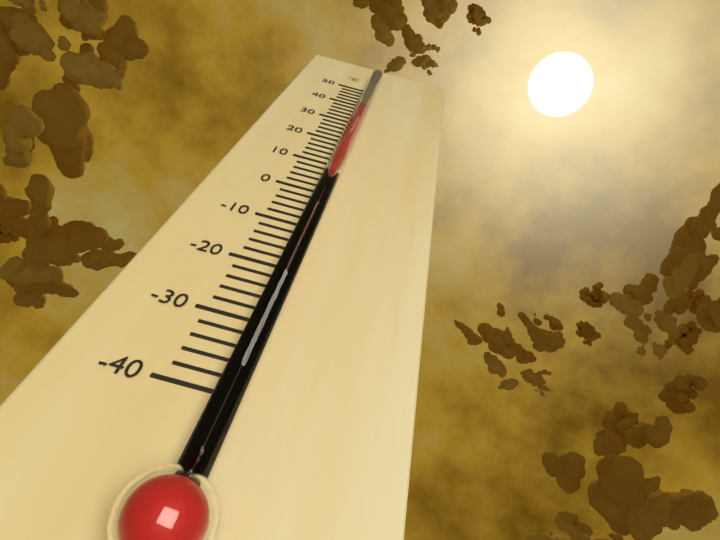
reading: 35 °C
